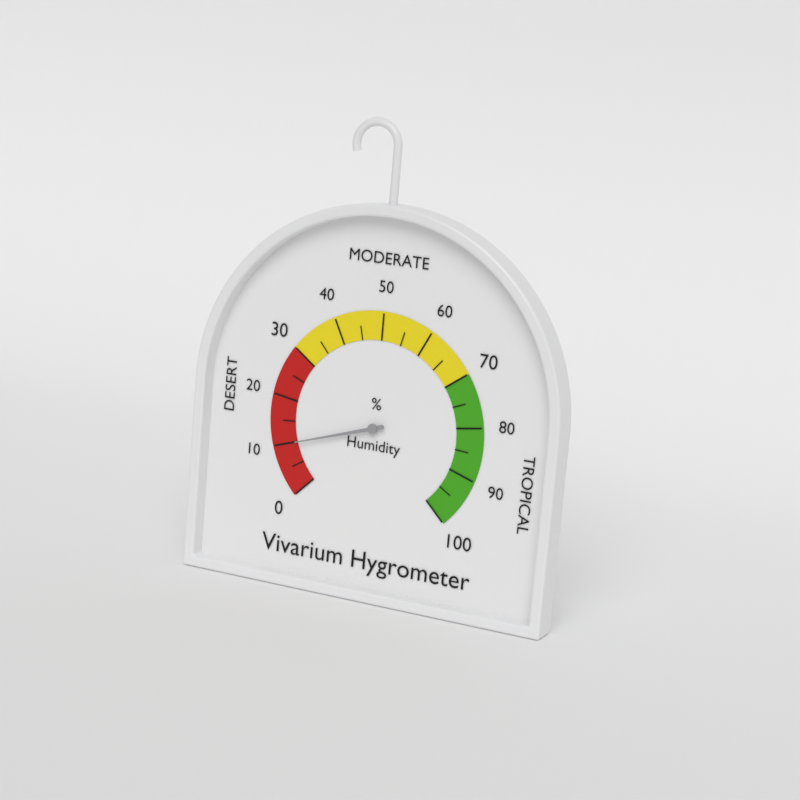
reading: 10 %
